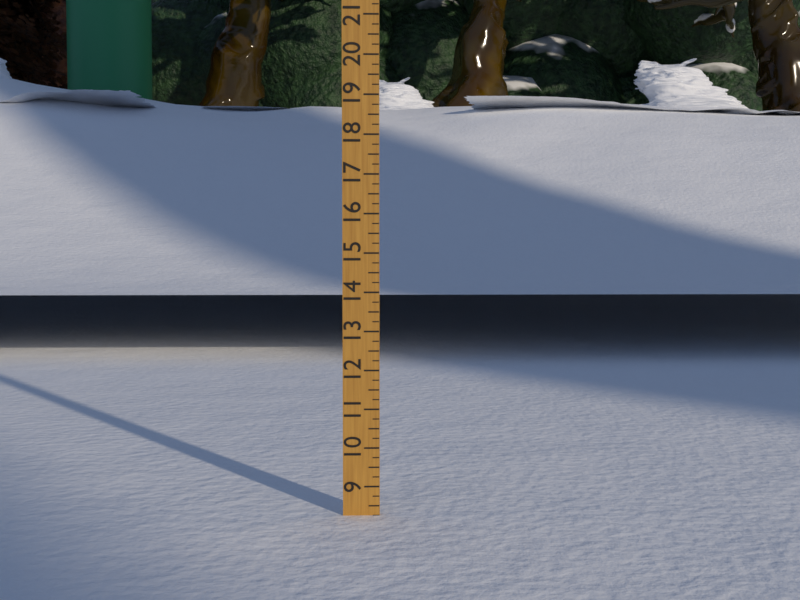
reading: 8.25 (no unit)
